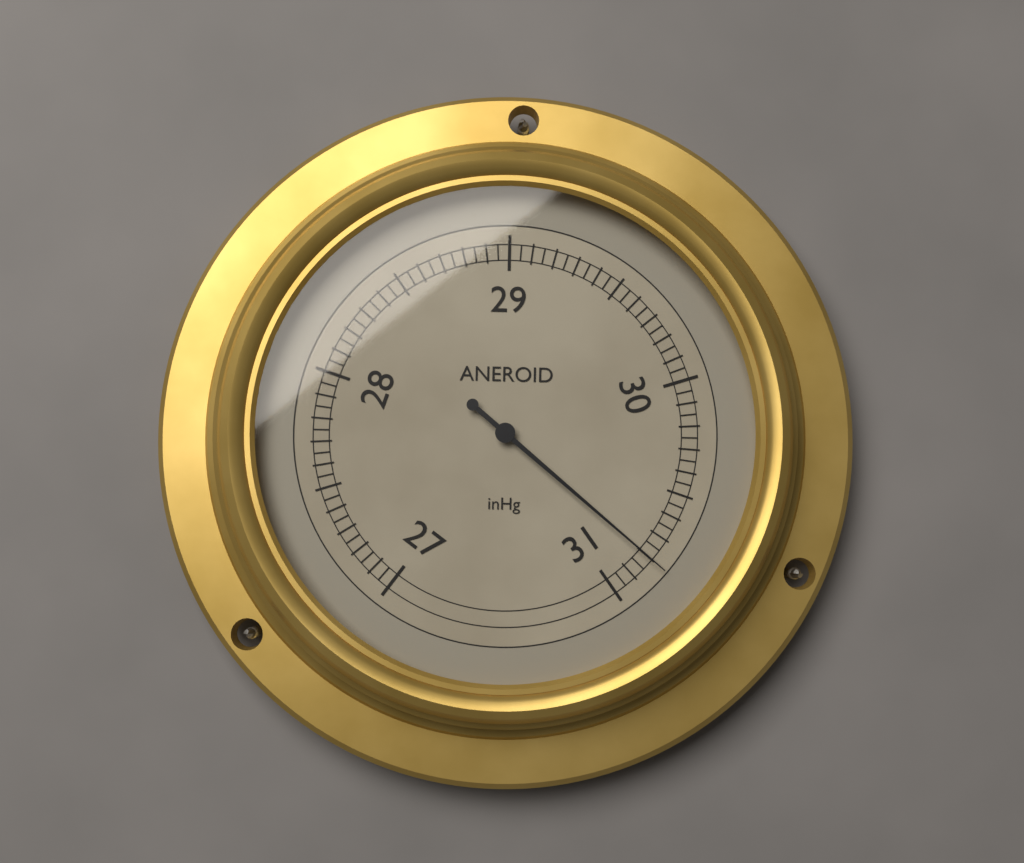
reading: 30.80 inHg
